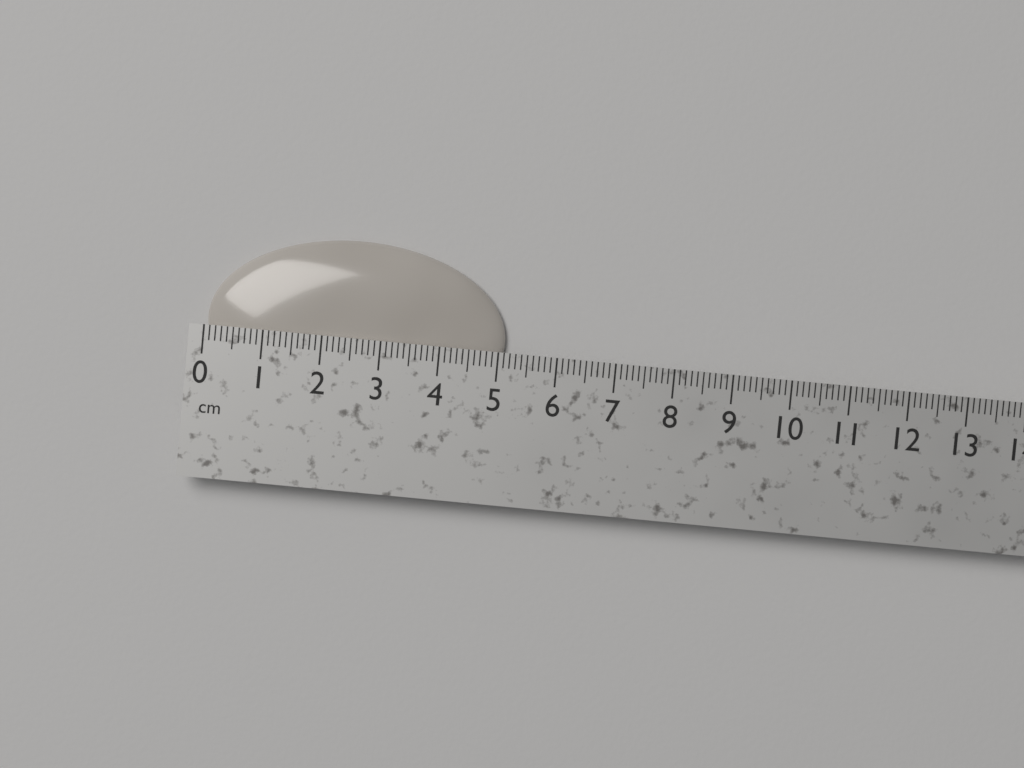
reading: 5.1 cm
